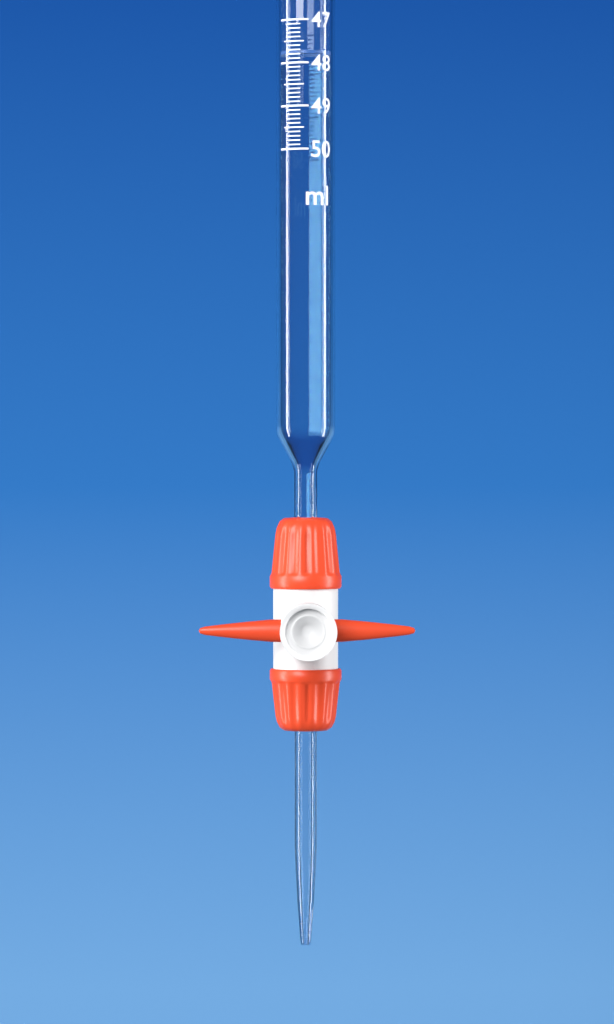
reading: 47.7 ml
